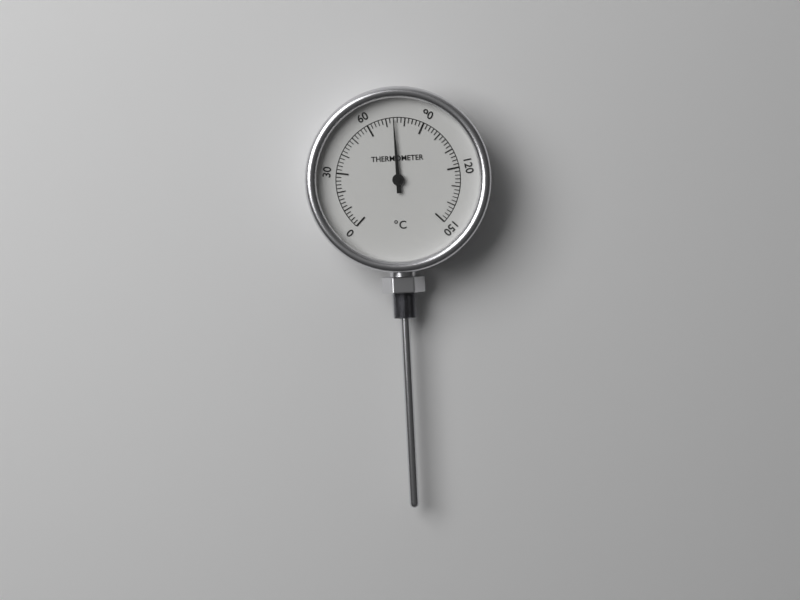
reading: 74 °C
